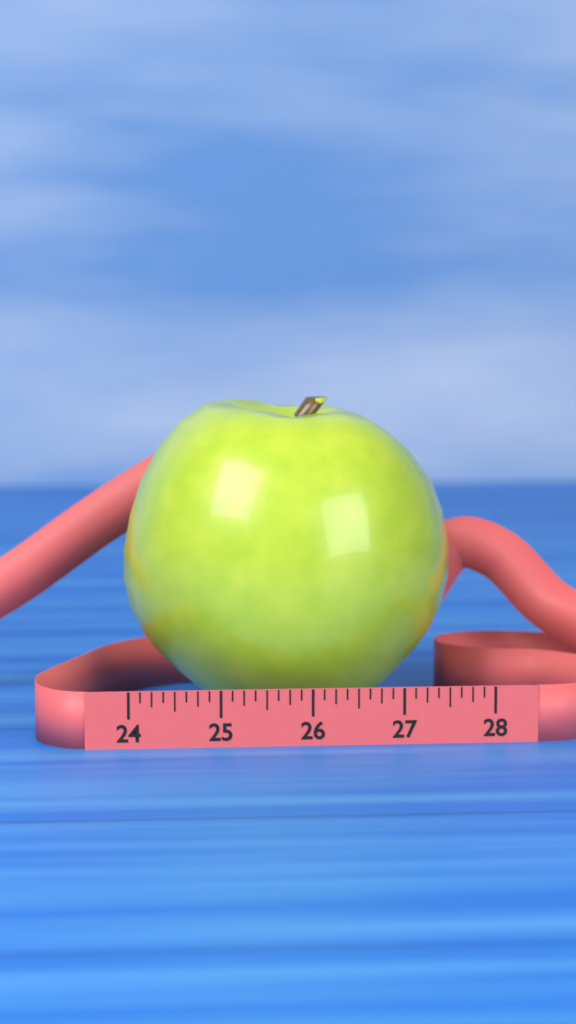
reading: 27.750 (no unit)
